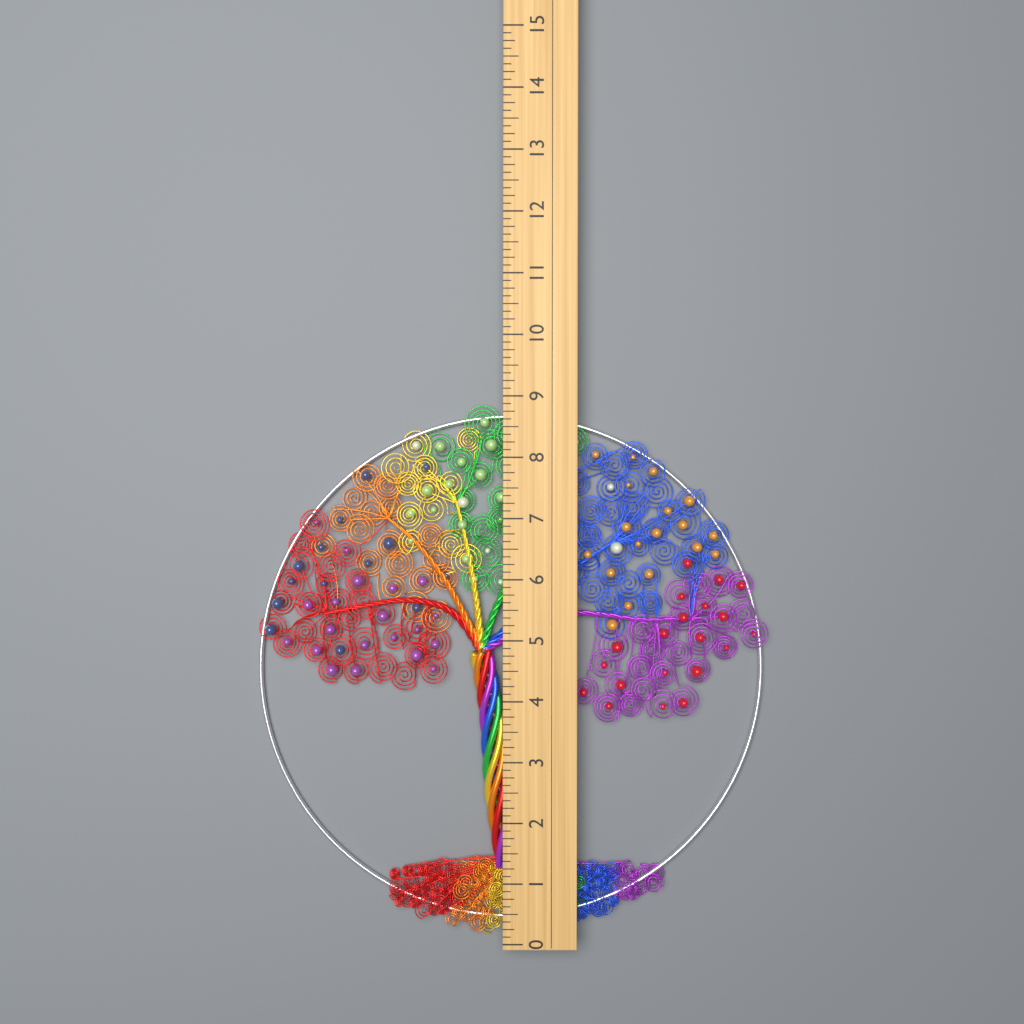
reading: 8.875 (no unit)
